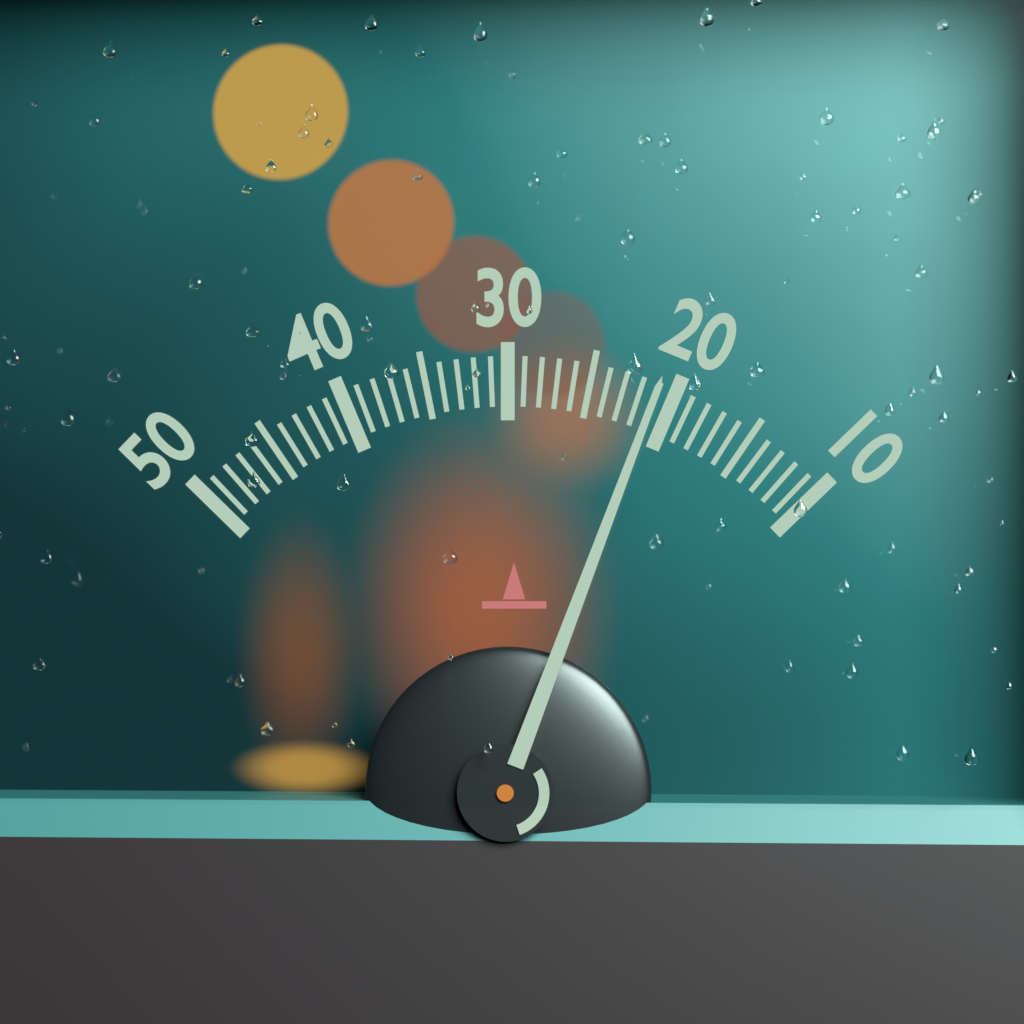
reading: 21 (no unit)
